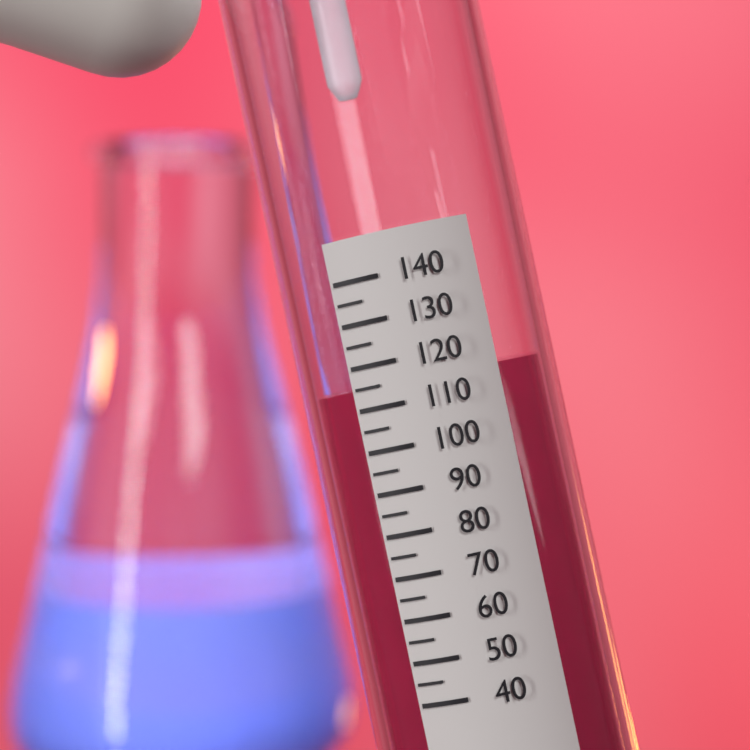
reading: 115 (no unit)
